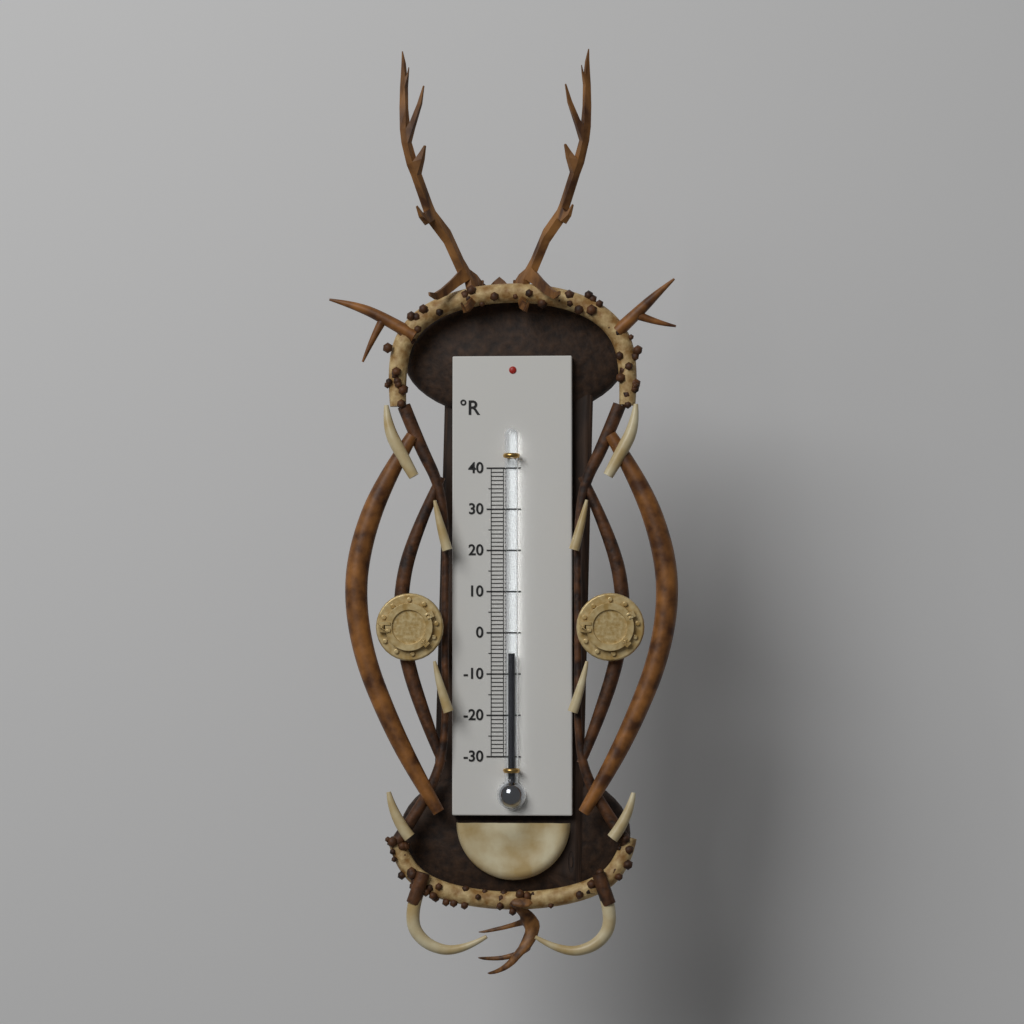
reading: -5 °R
